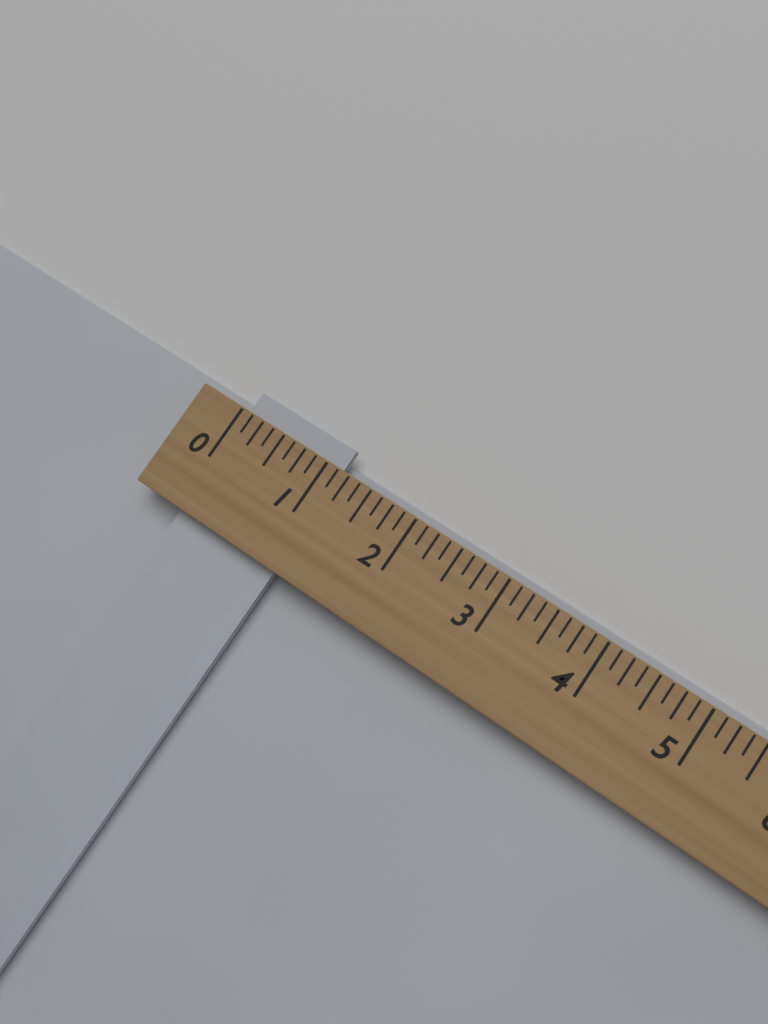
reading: 1.125 (no unit)
